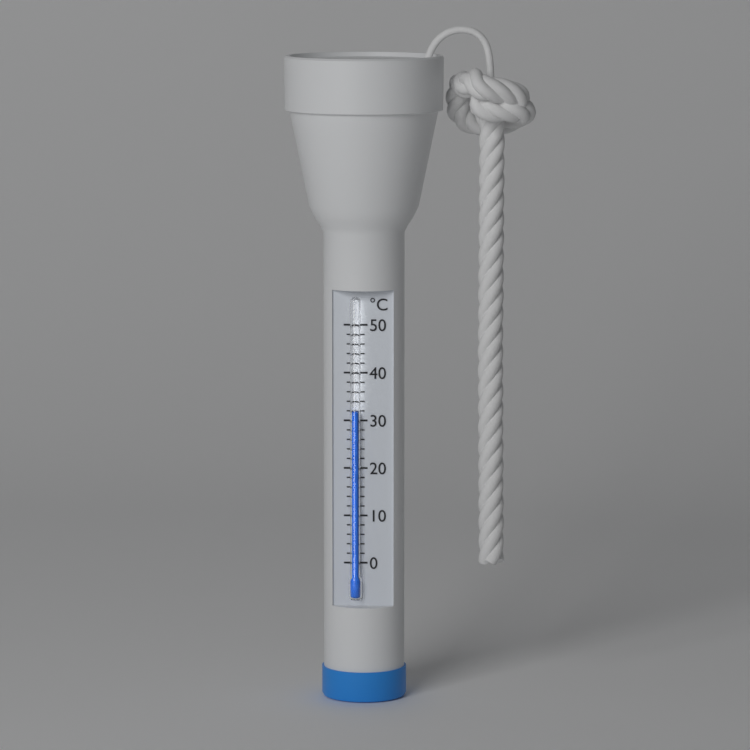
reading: 32 °C
